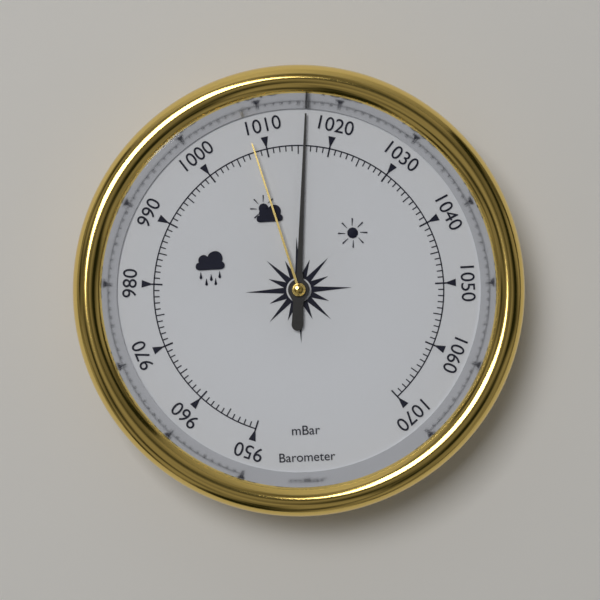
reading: 1016 mbar
